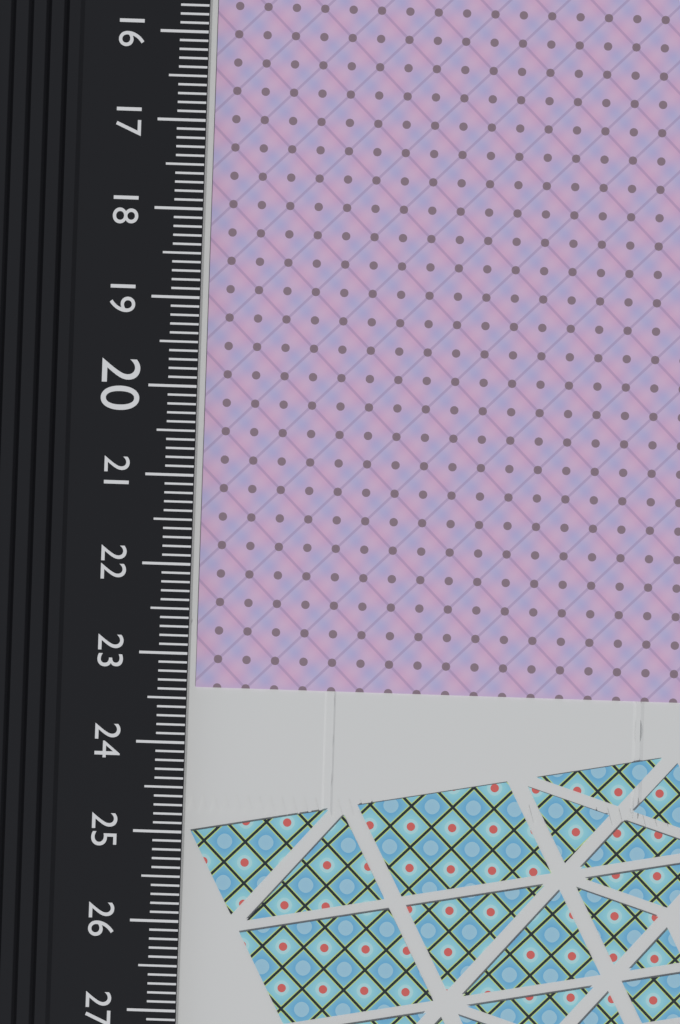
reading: 23.4 cm
